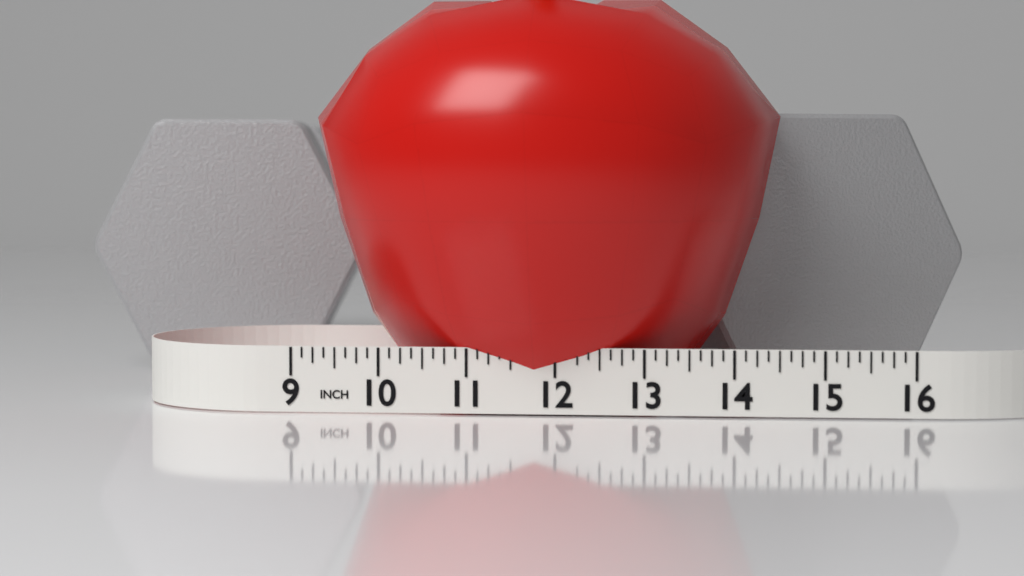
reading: 14.500 in
